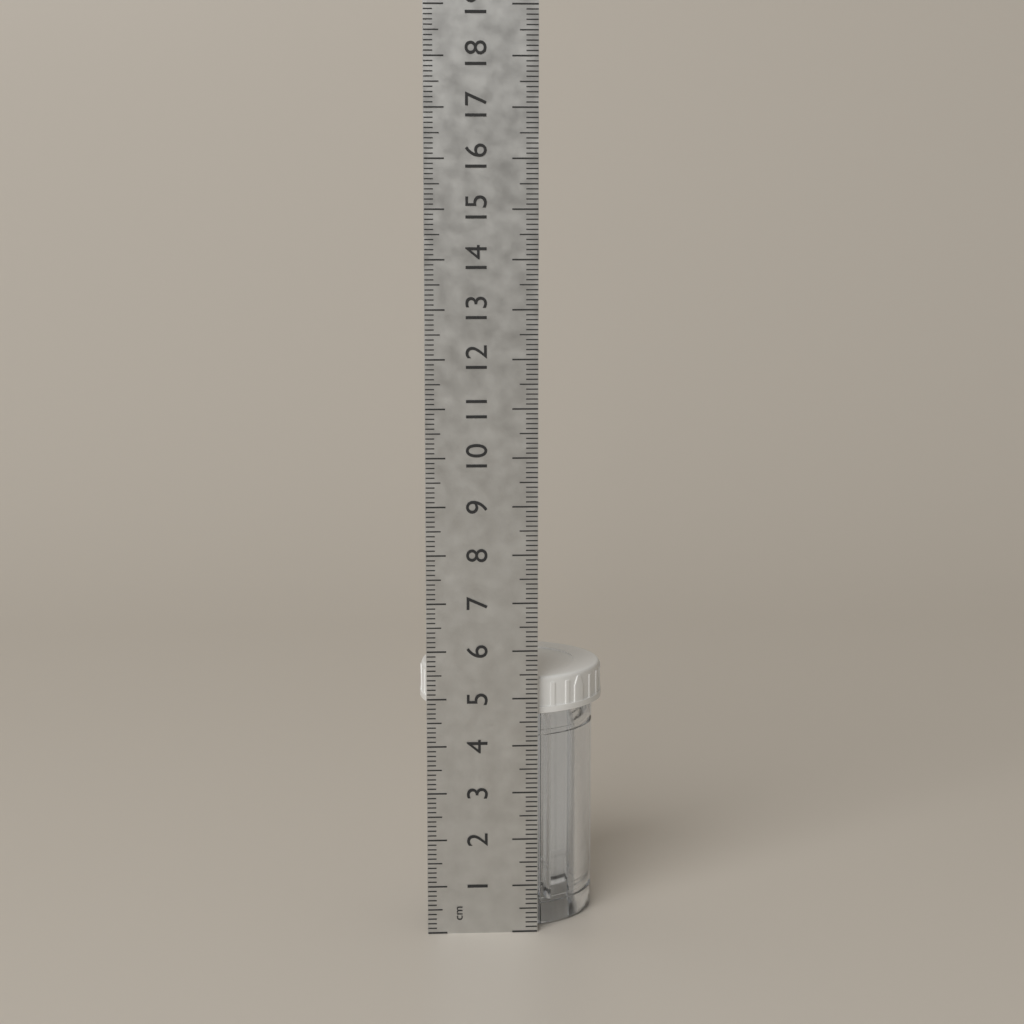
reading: 5.4 cm
